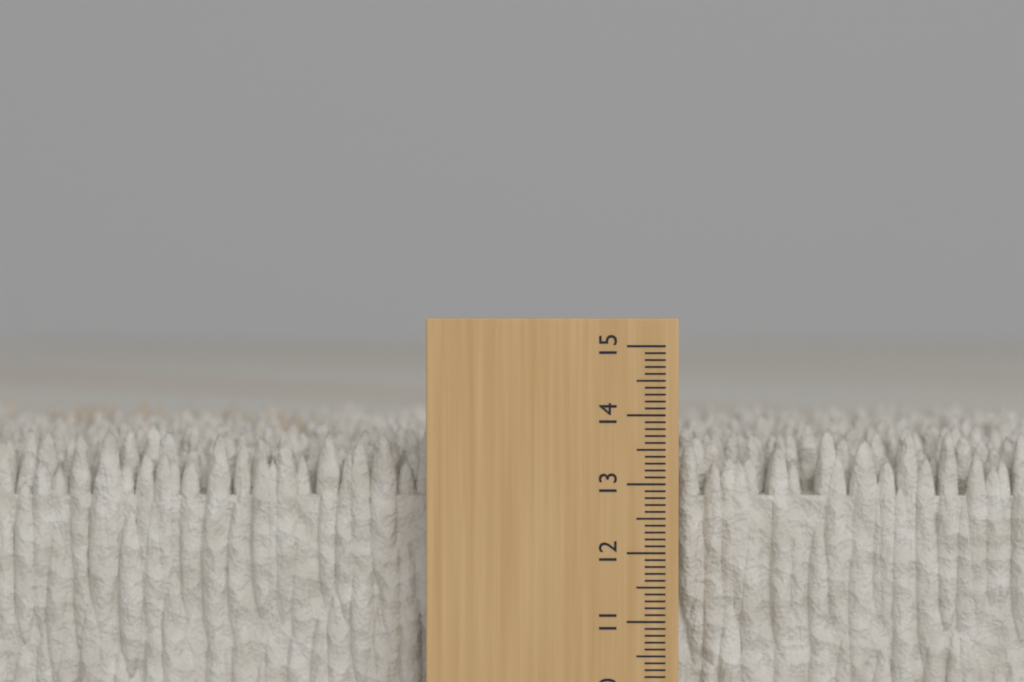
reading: 13.8 cm
